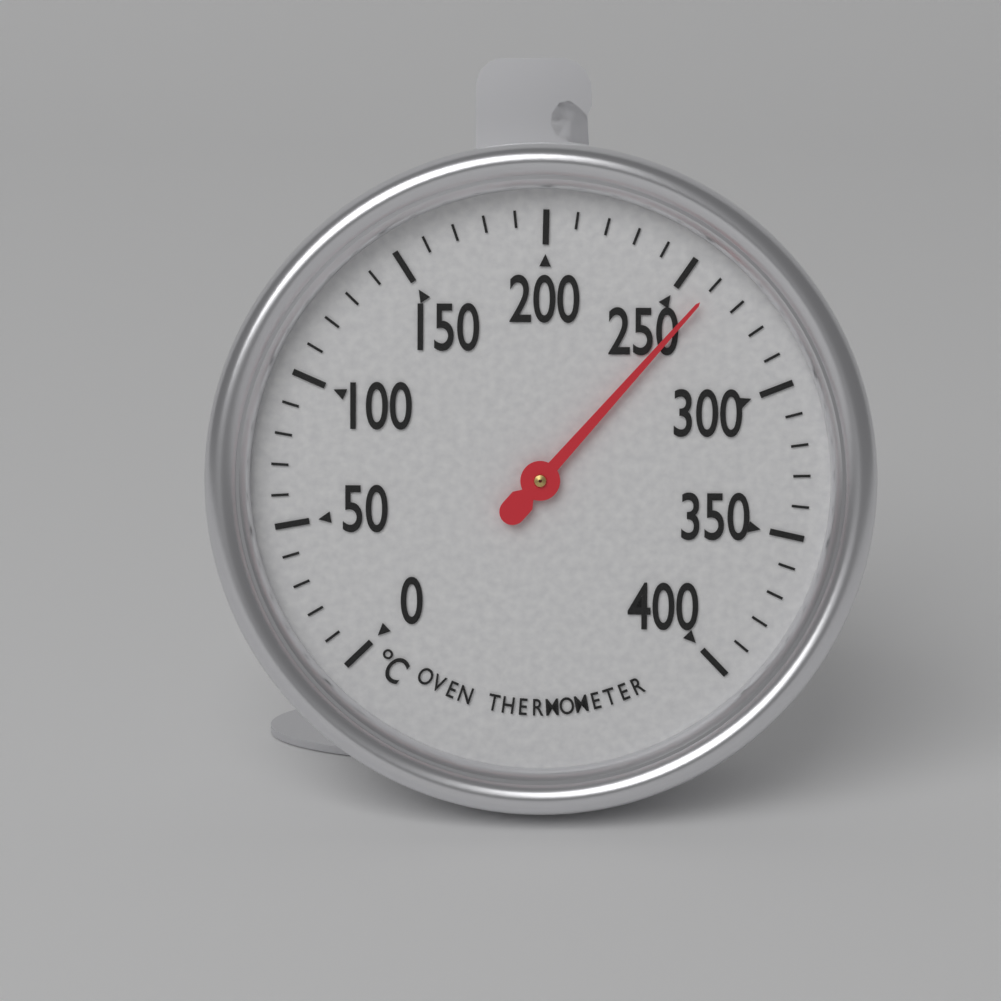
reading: 260 °C
